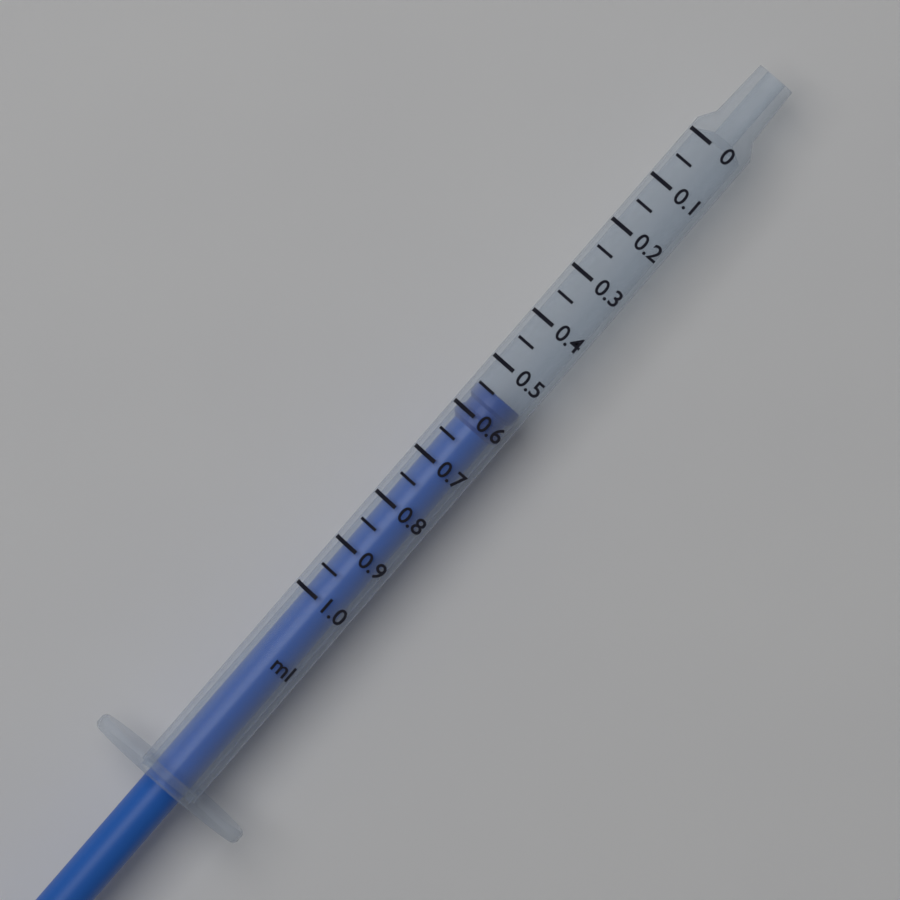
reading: 0.55 ml
